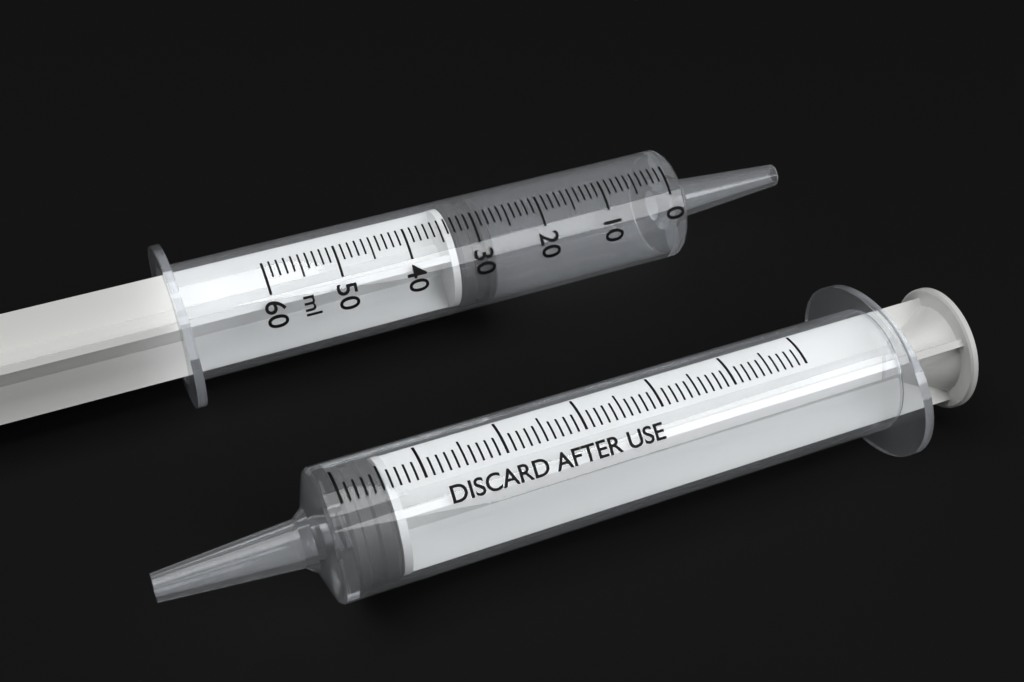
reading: 28 ml
